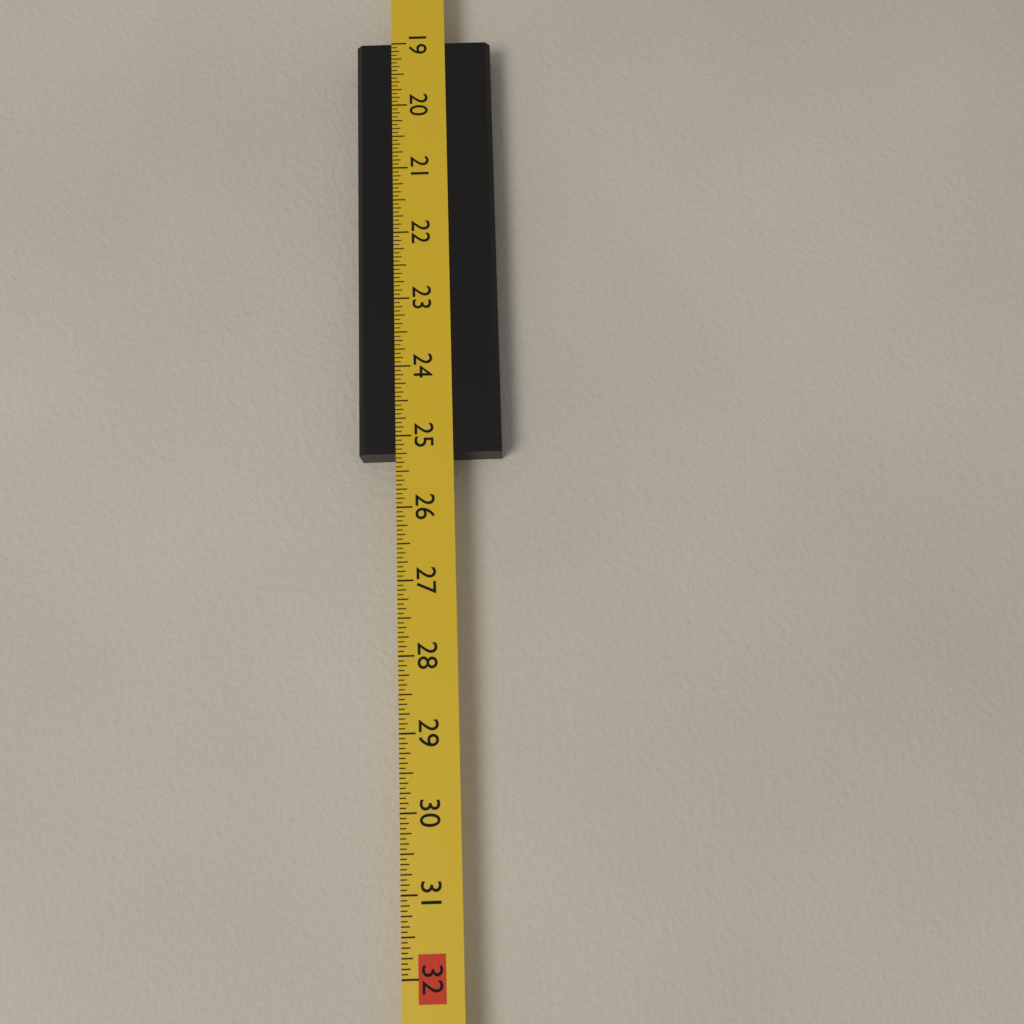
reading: 25.2500 in
